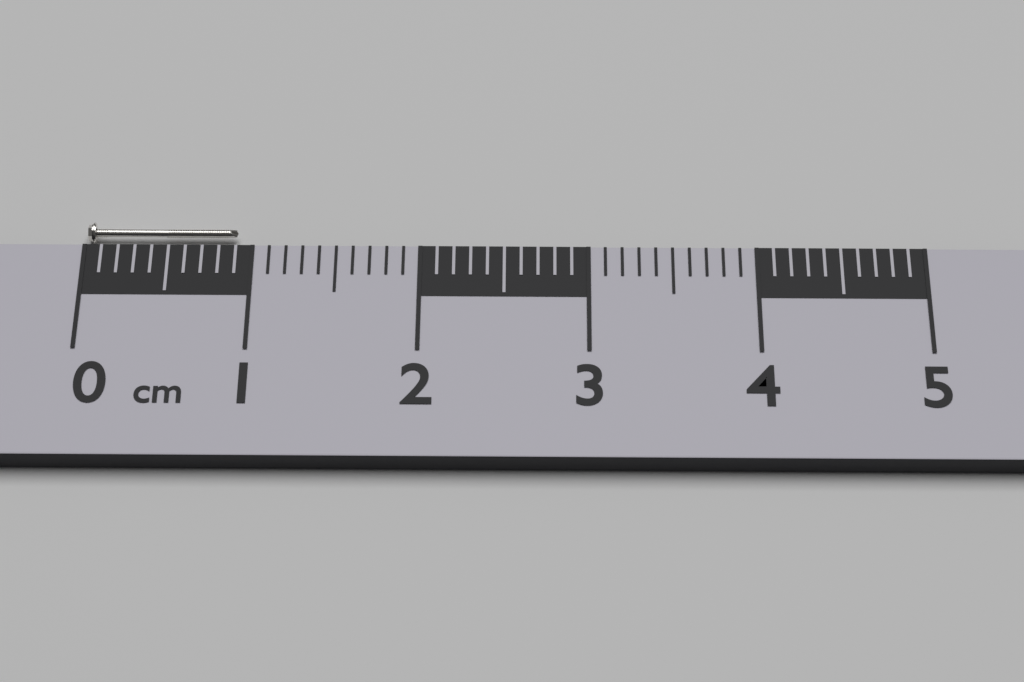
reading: 0.9 cm
